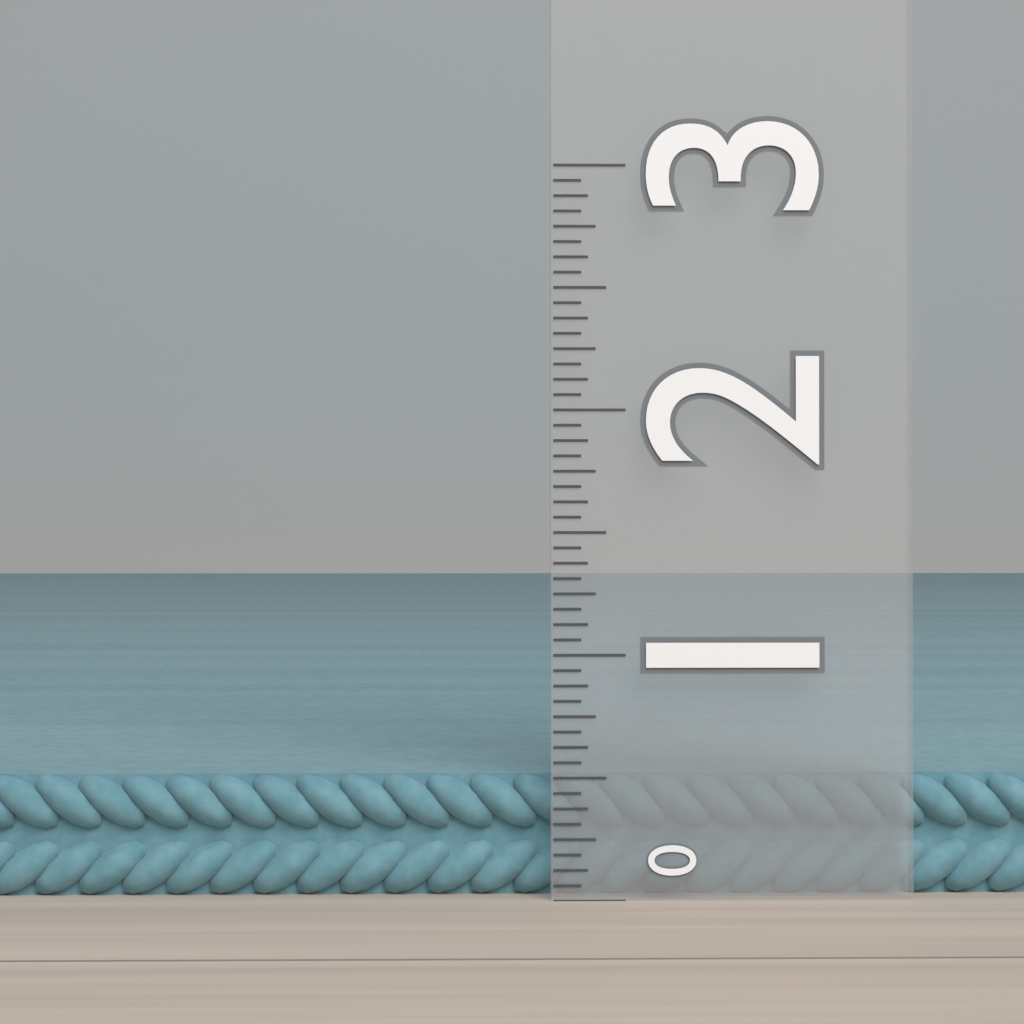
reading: 0.5000 (no unit)
